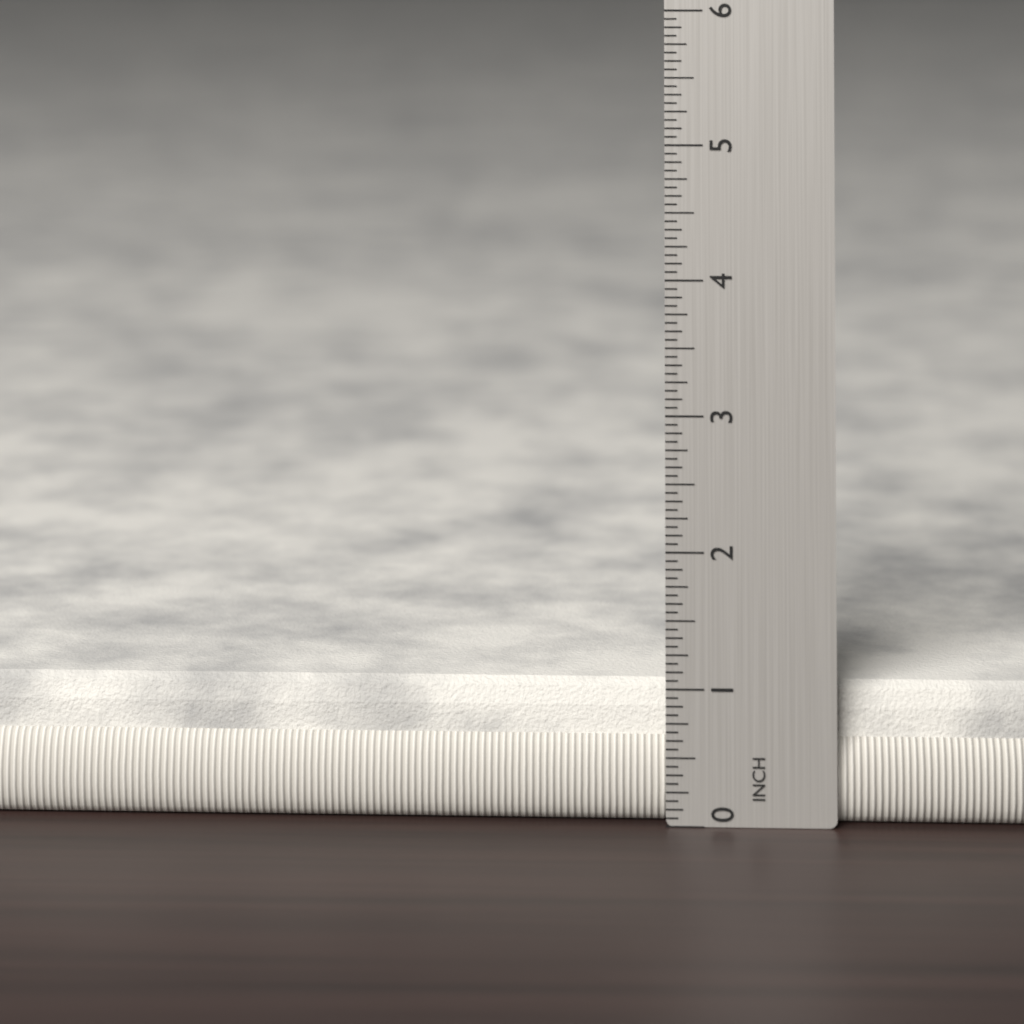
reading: 1.0000 in
